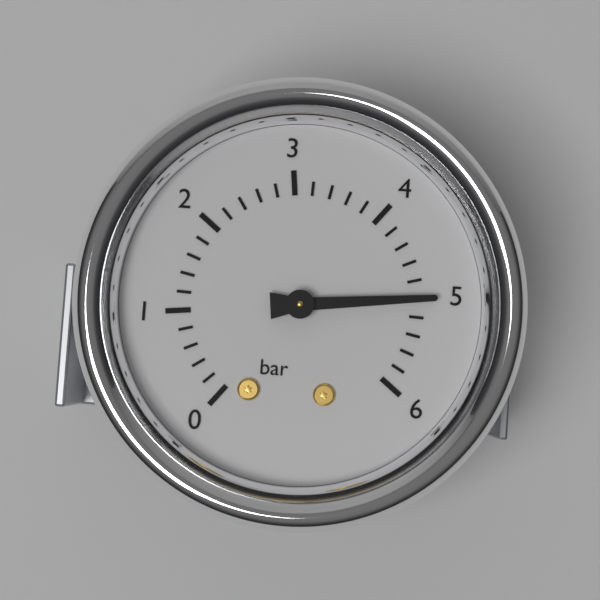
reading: 5.0 bar
